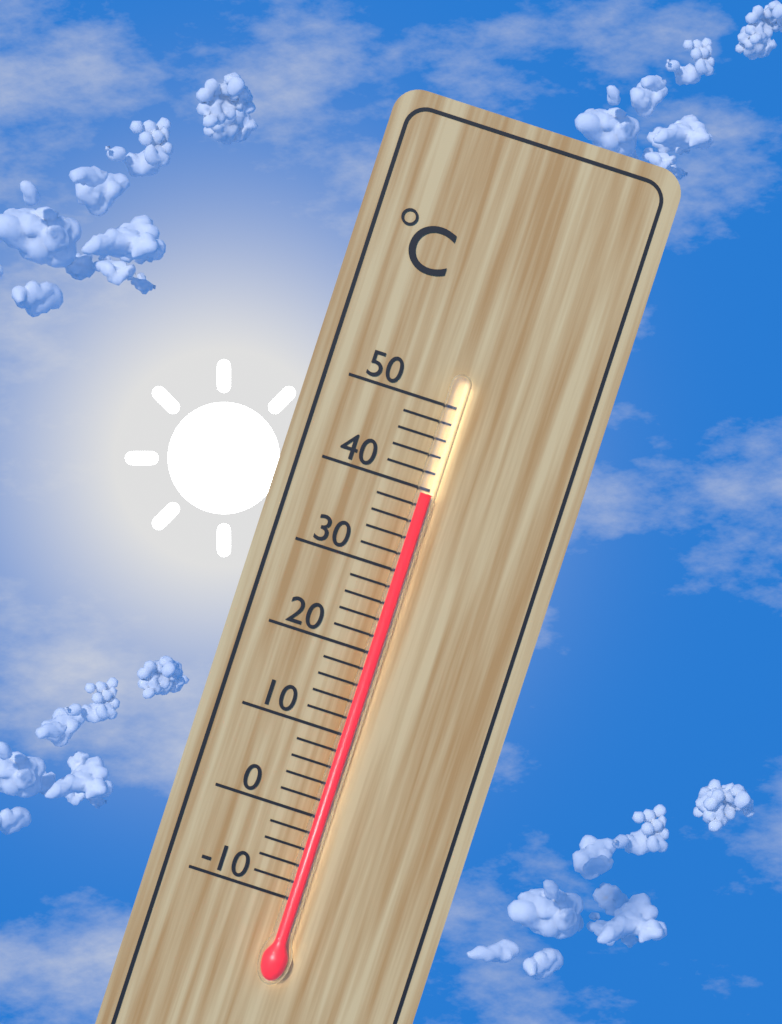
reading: 39.5 °C
